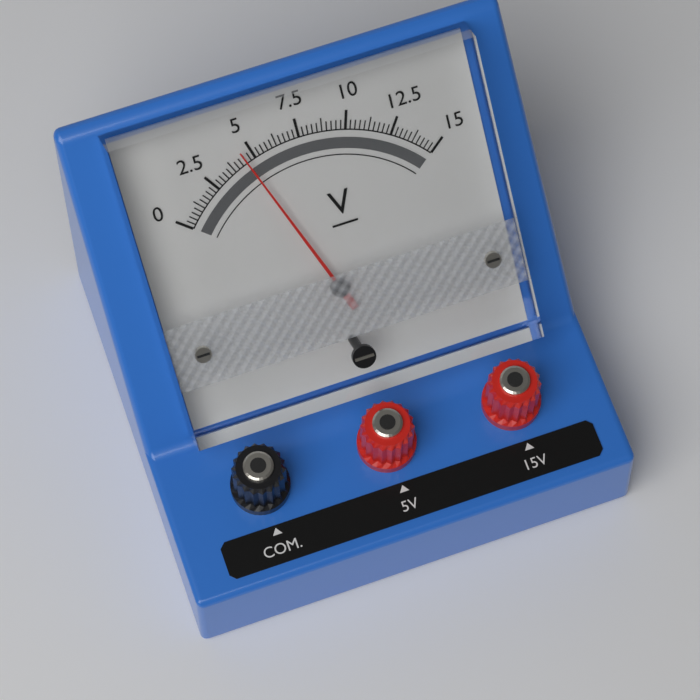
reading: 4.50 V
